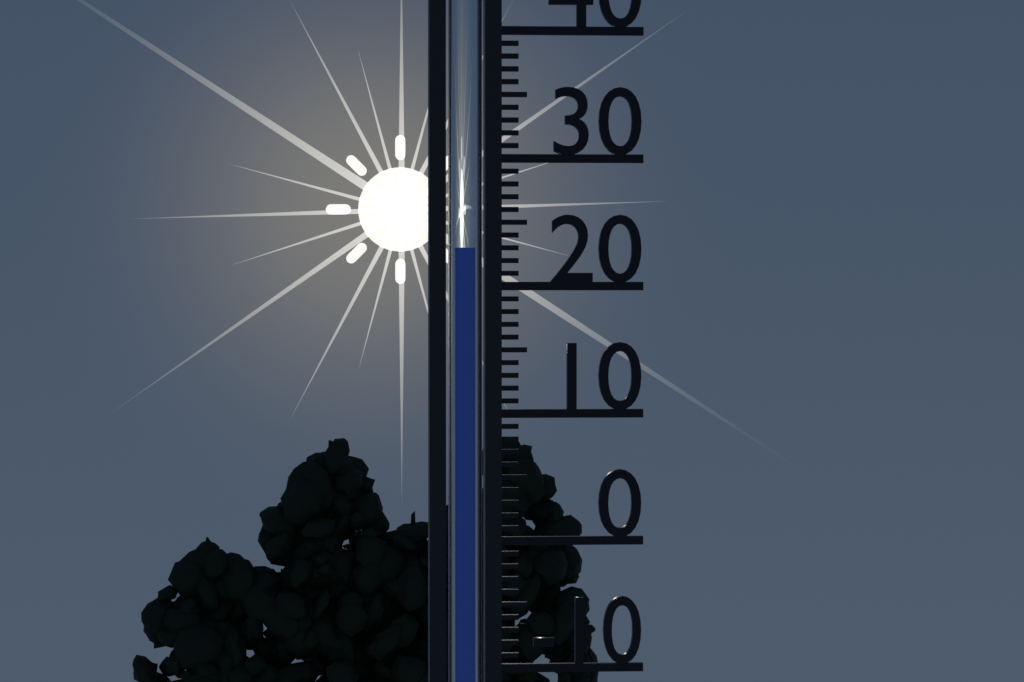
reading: 23 (no unit)
